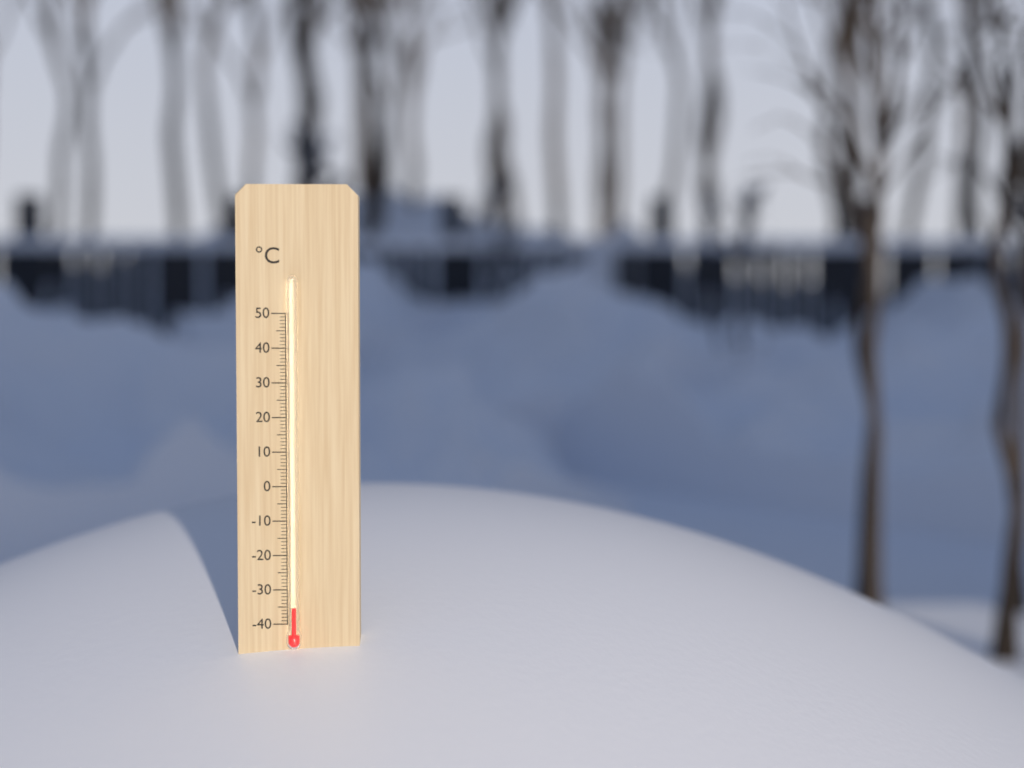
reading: -35 °C
